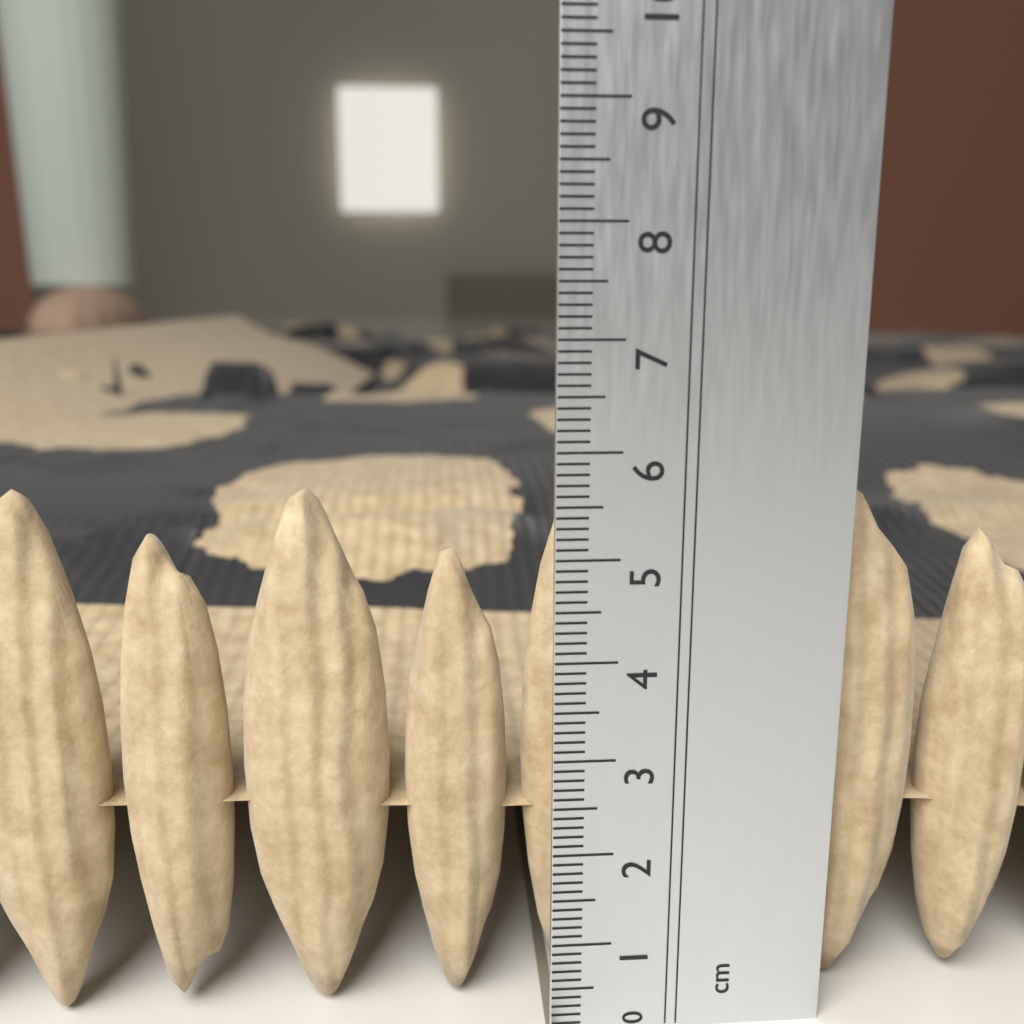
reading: 5.6 cm
